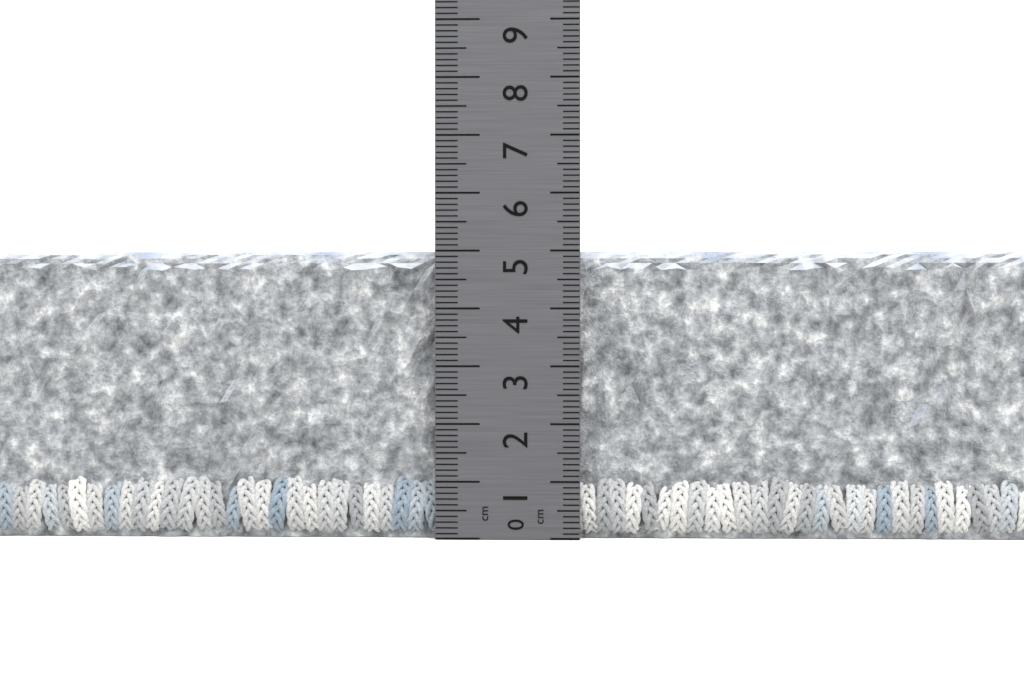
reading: 5.0 cm
